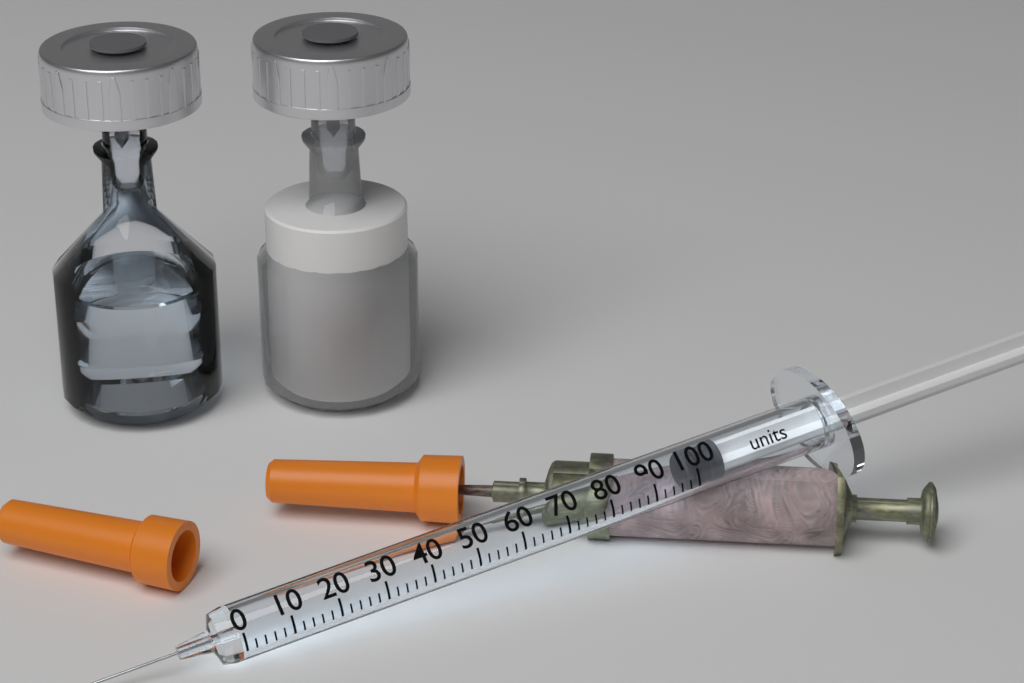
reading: 98 units
